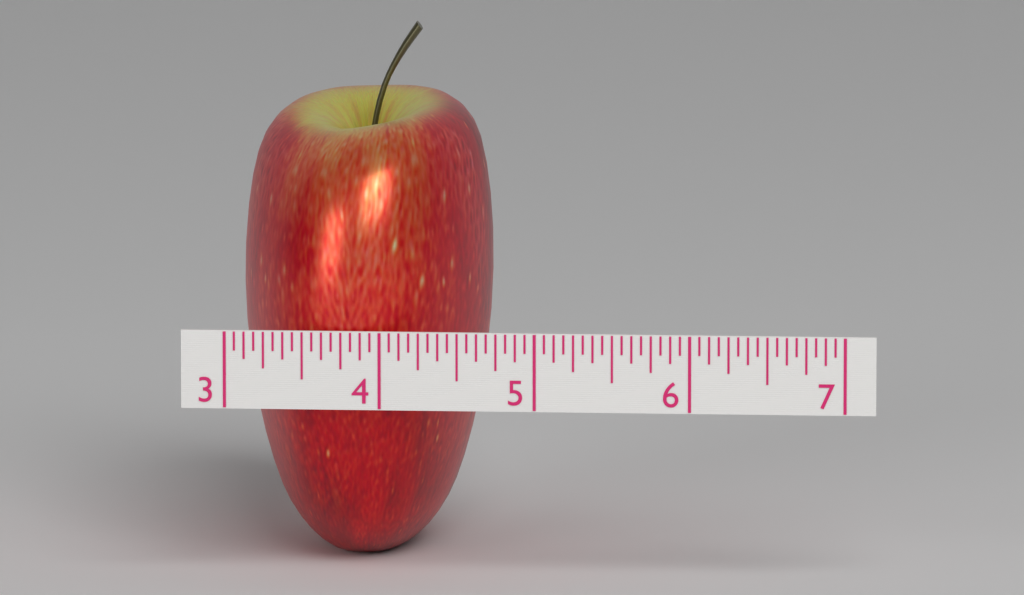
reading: 4.6250 (no unit)
